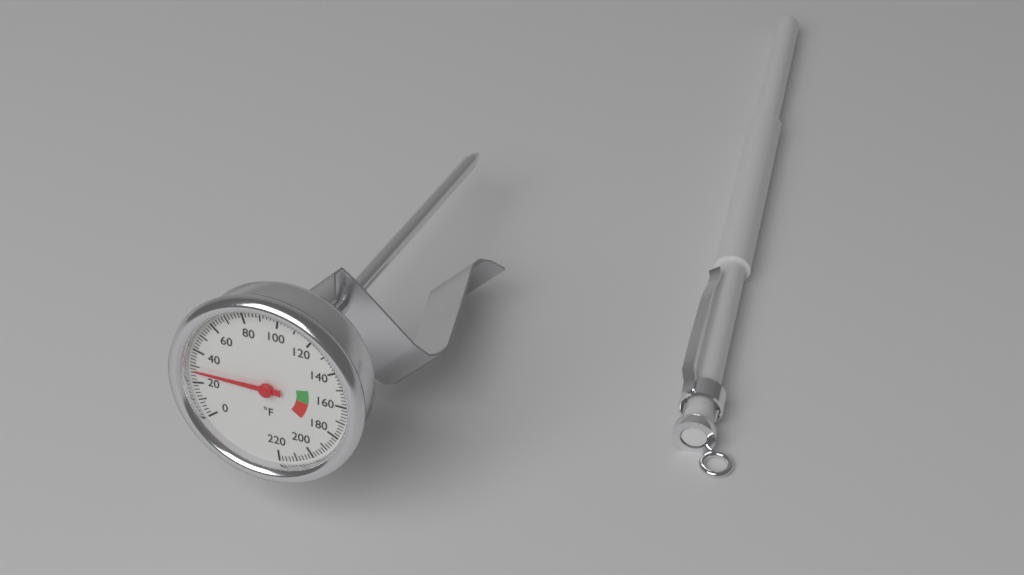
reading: 28 °F
